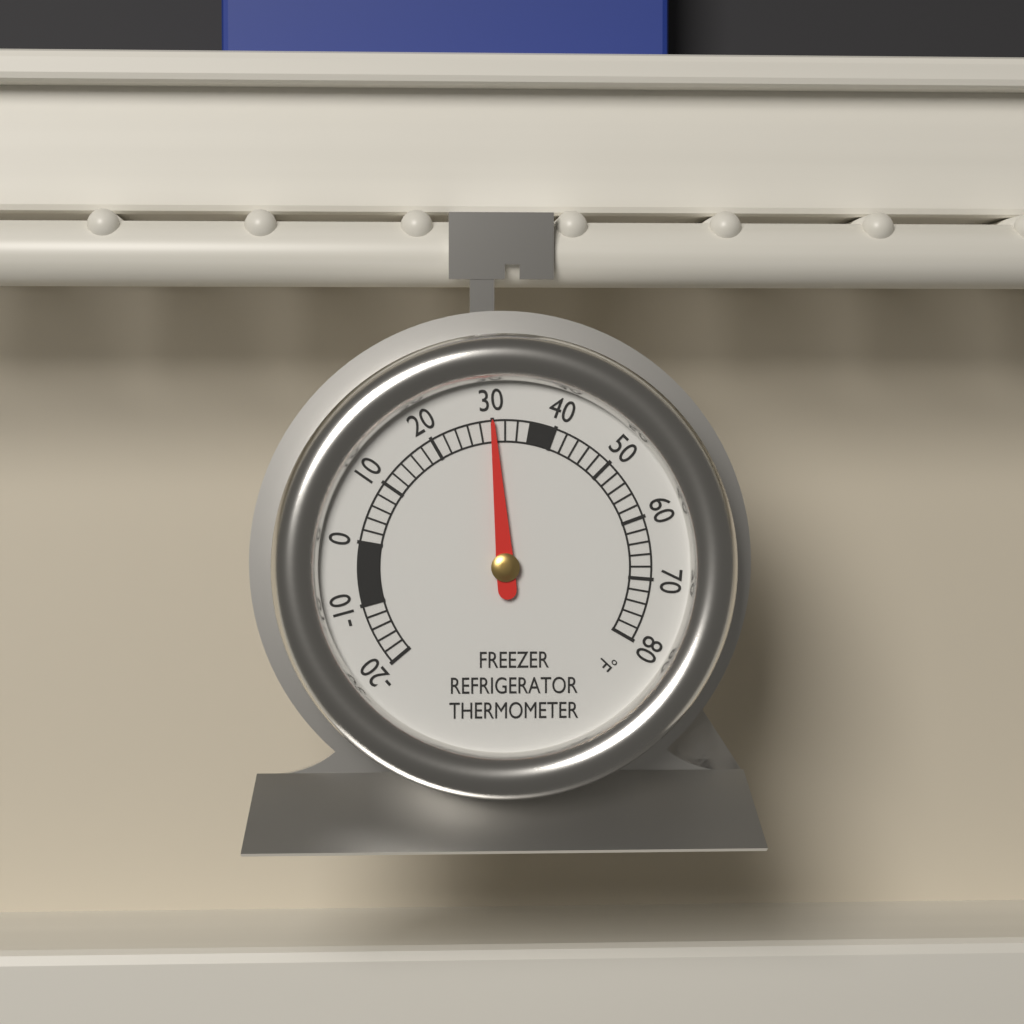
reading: 30 °F
